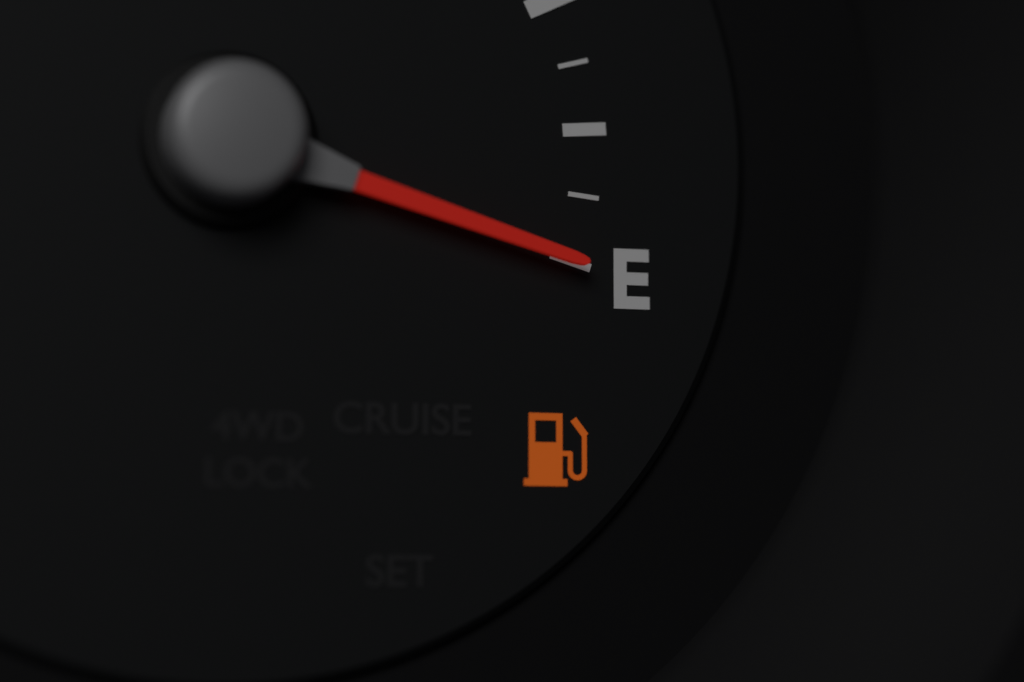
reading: 0.000 (no unit)
